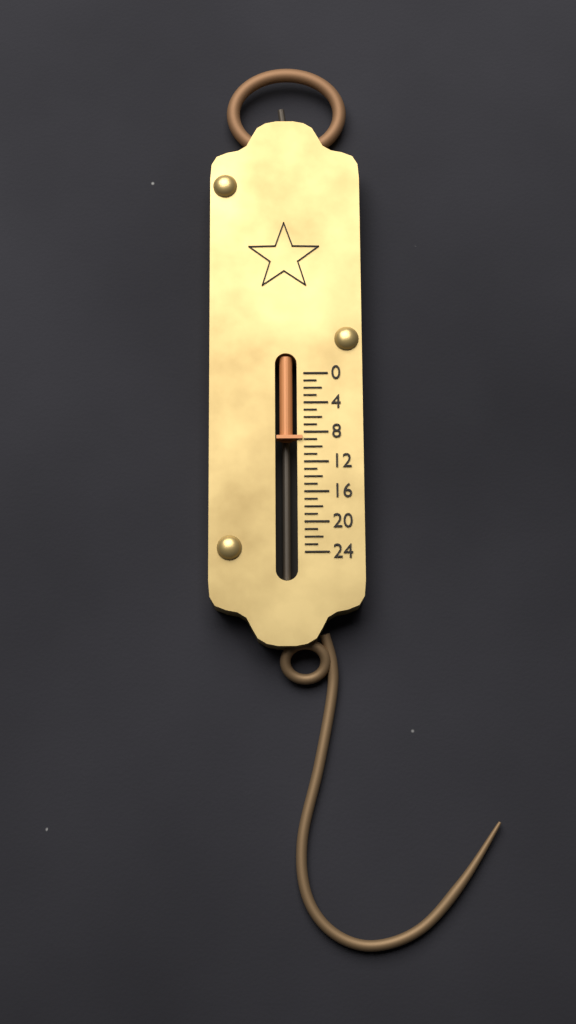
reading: 9 (no unit)
